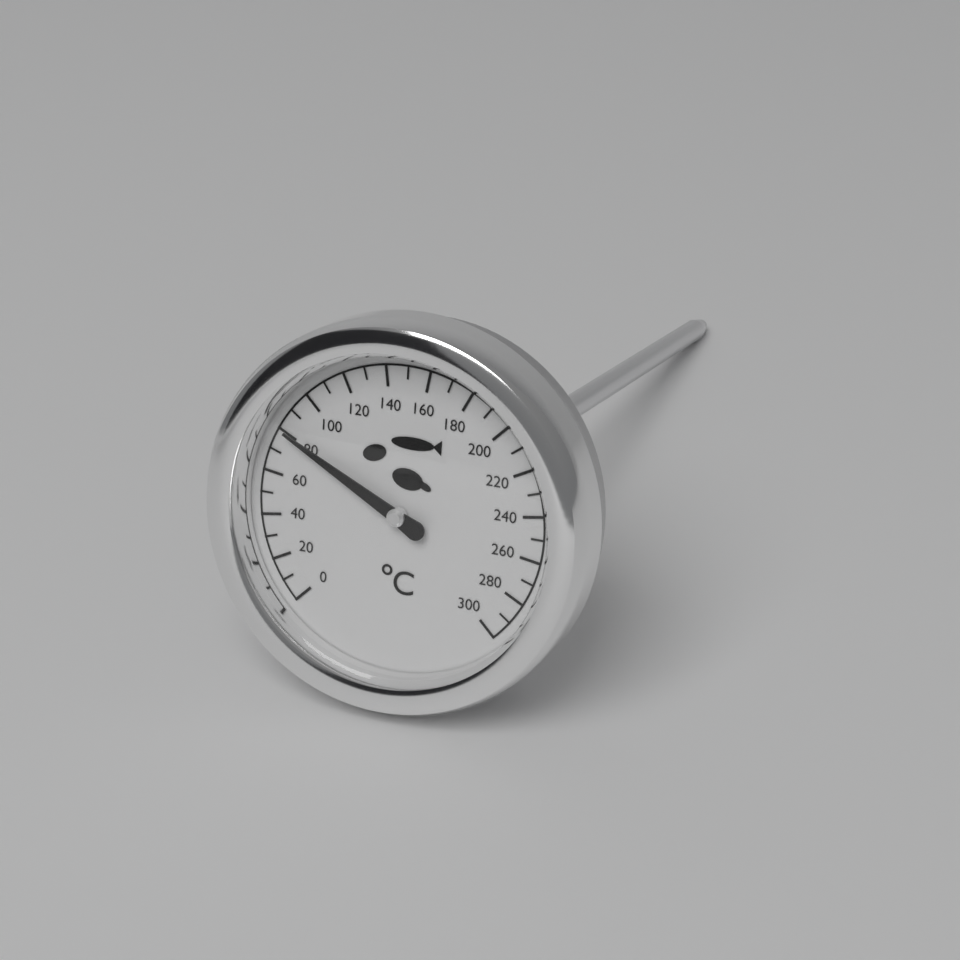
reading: 80 °C
